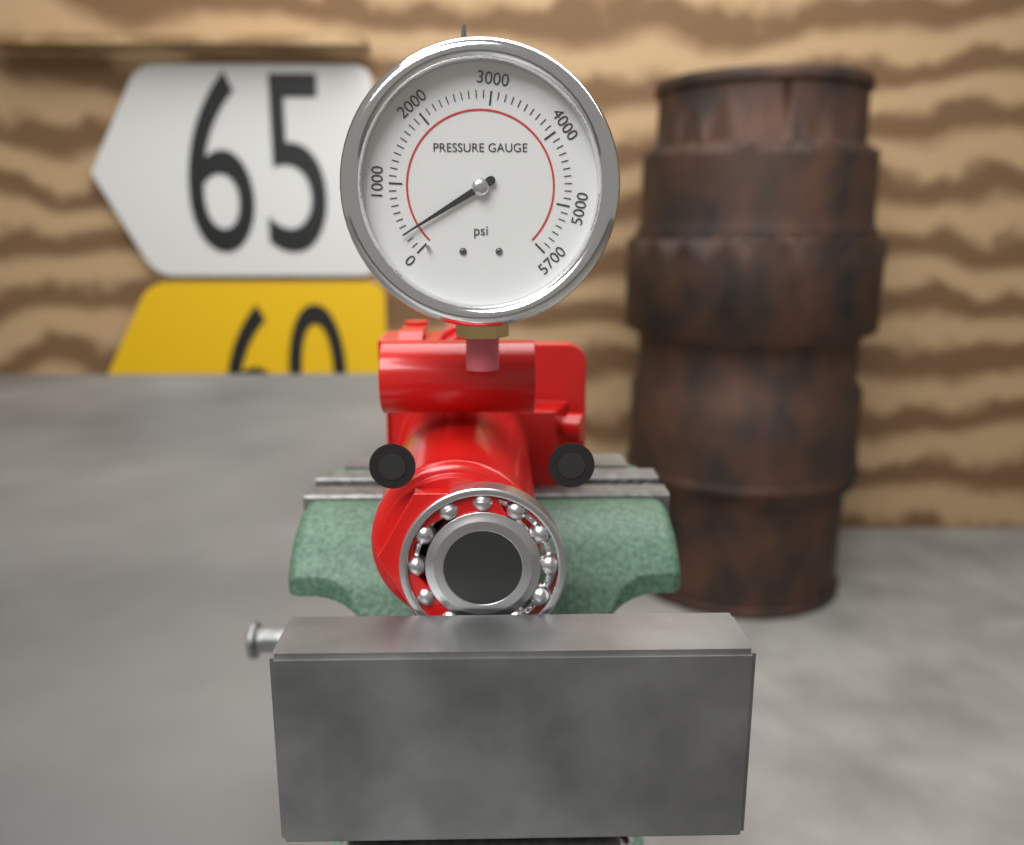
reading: 300 psi
